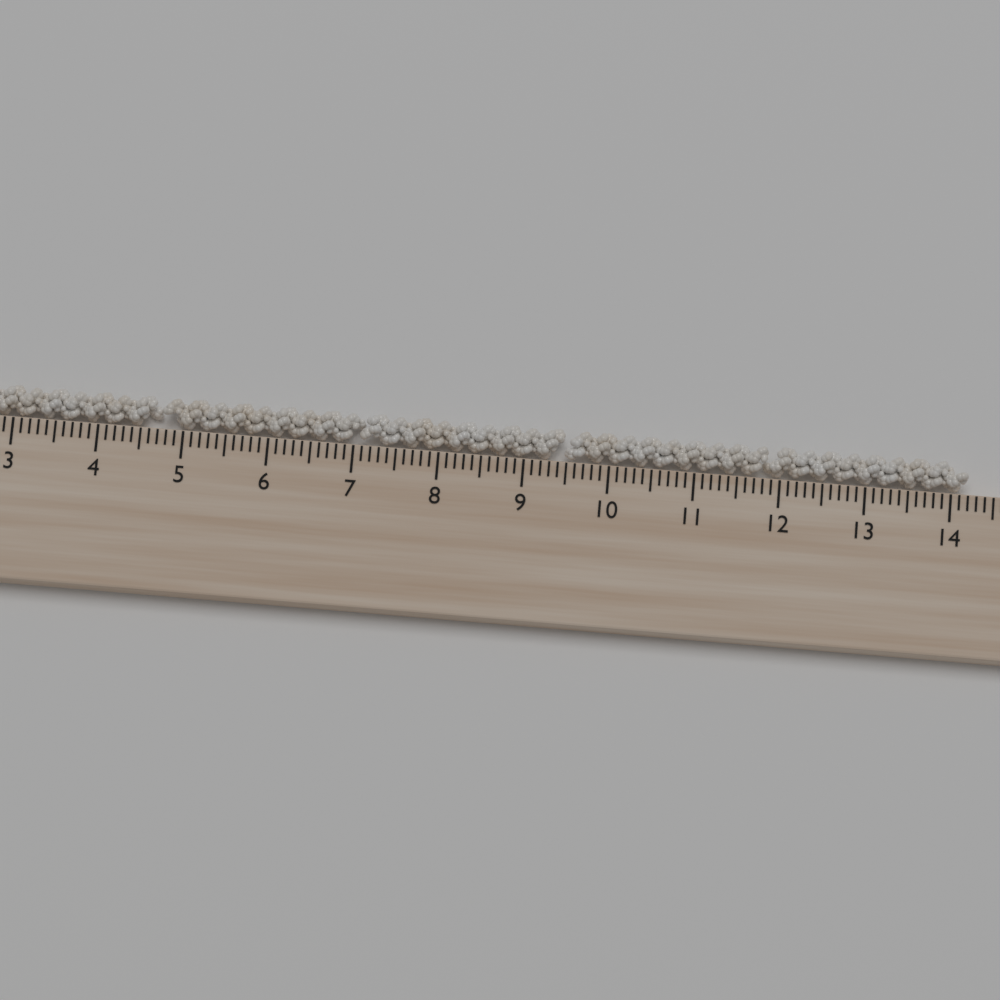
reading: 14.2 cm
